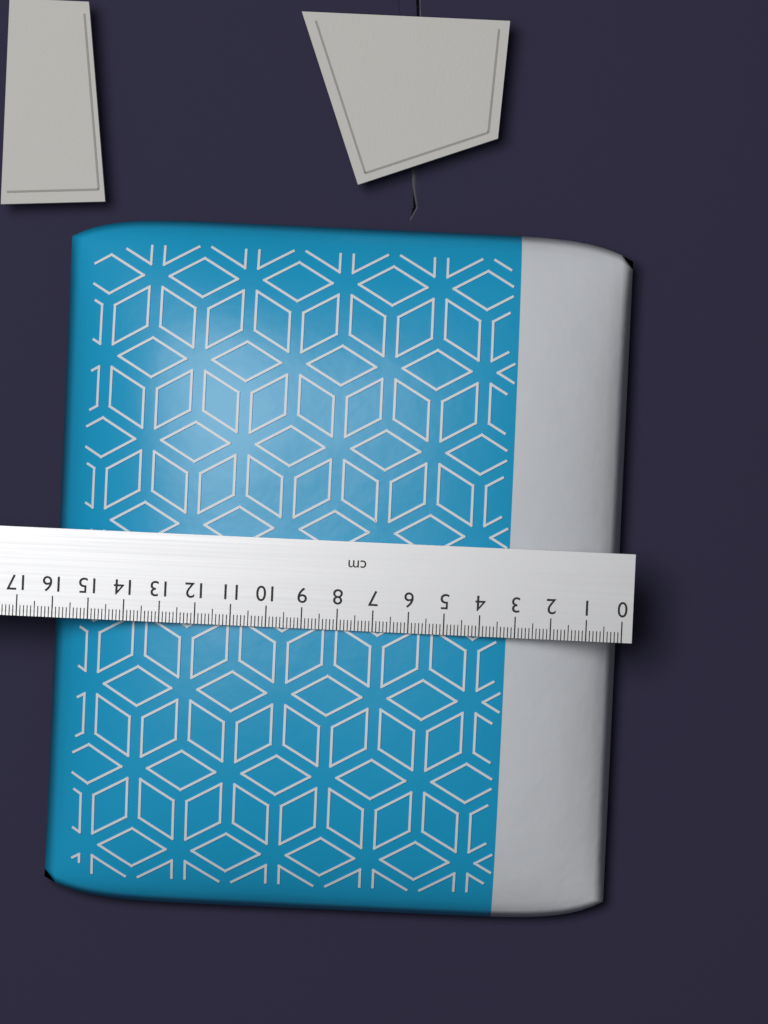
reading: 16.1 cm
